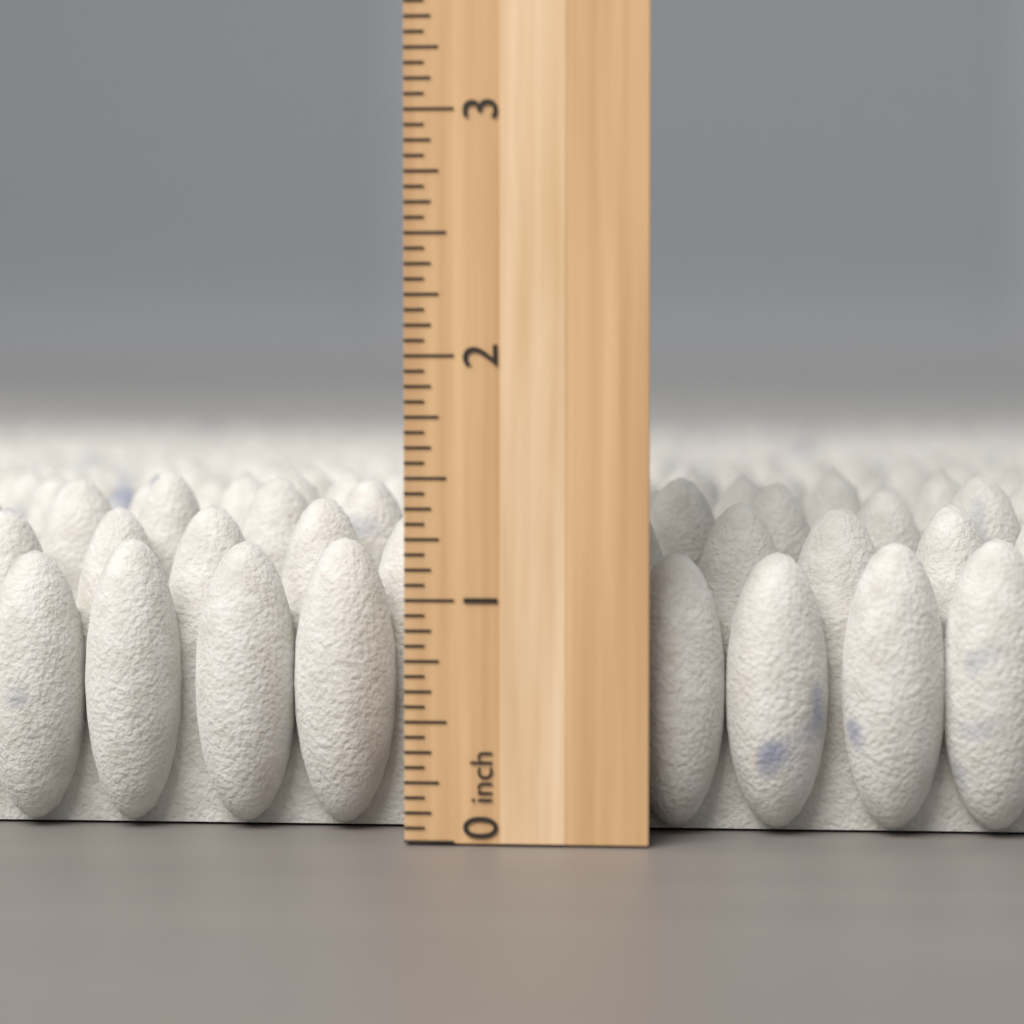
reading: 1.5000 inch
